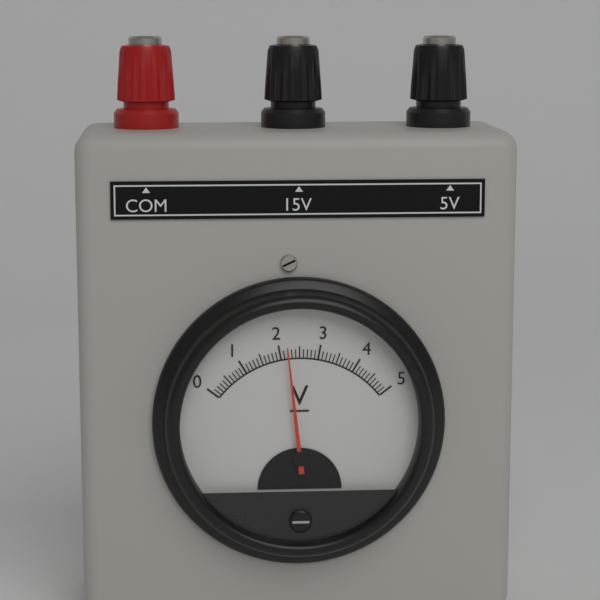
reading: 2.2 V
